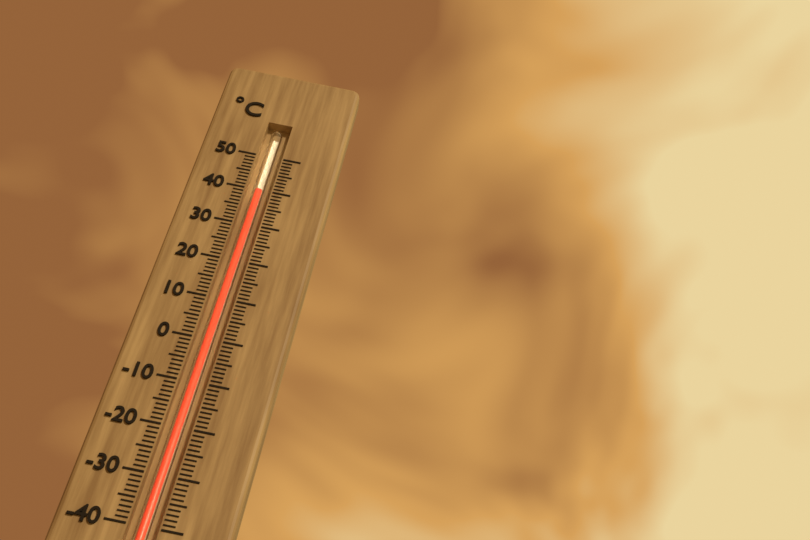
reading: 40 °C
